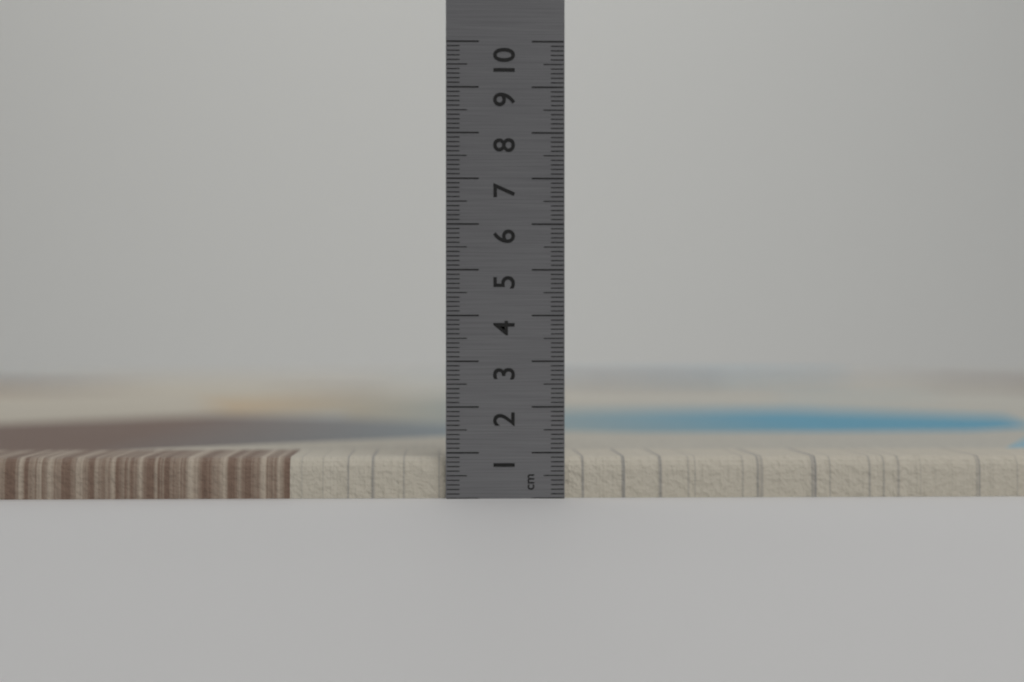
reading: 0.9 cm
